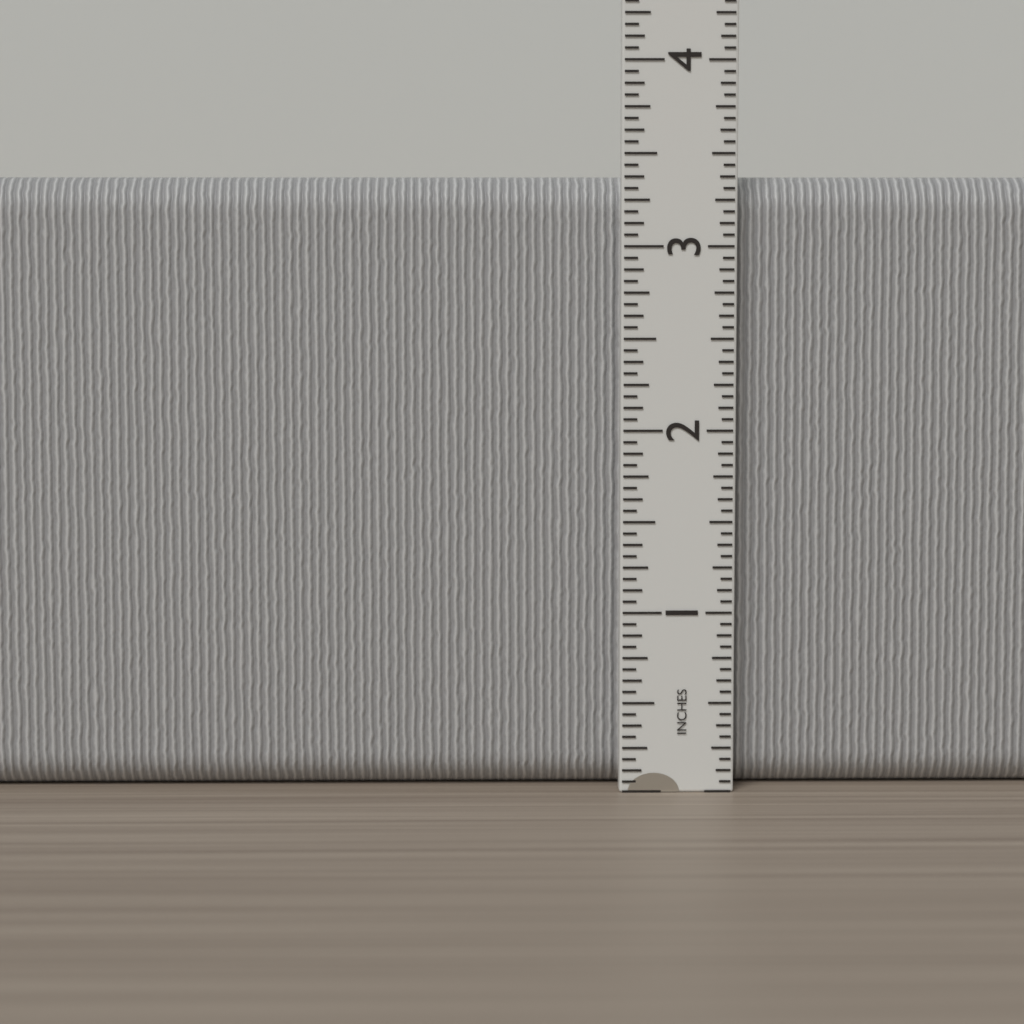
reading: 3.3750 in
